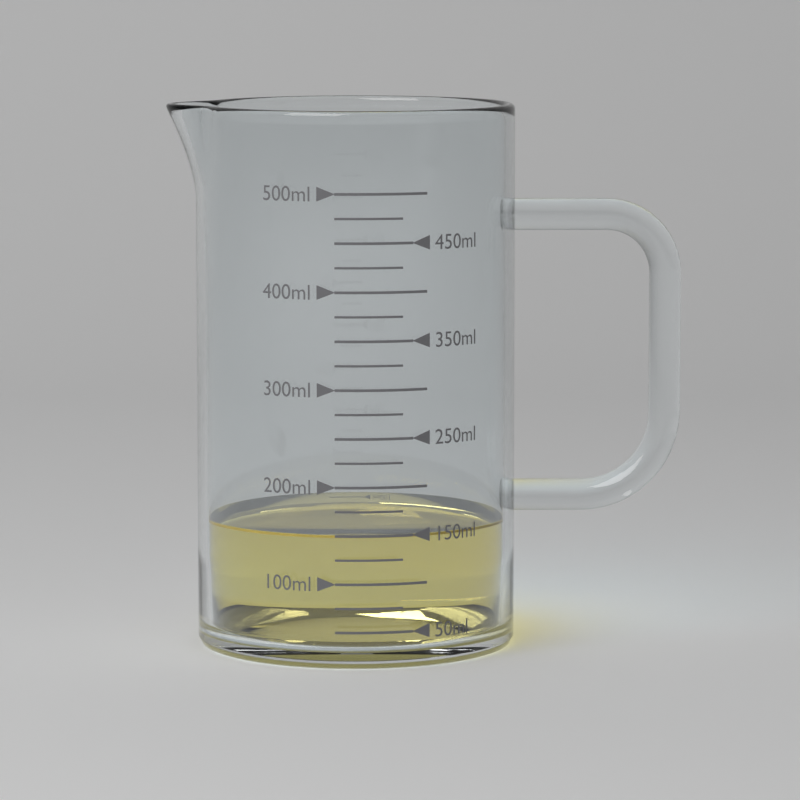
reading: 150 ml
